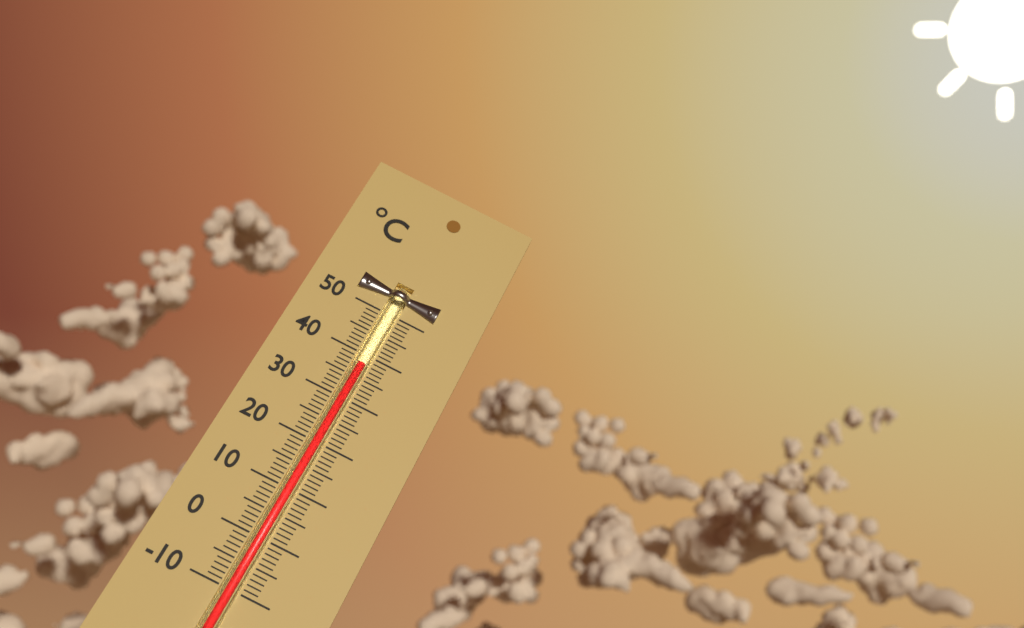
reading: 38 °C
